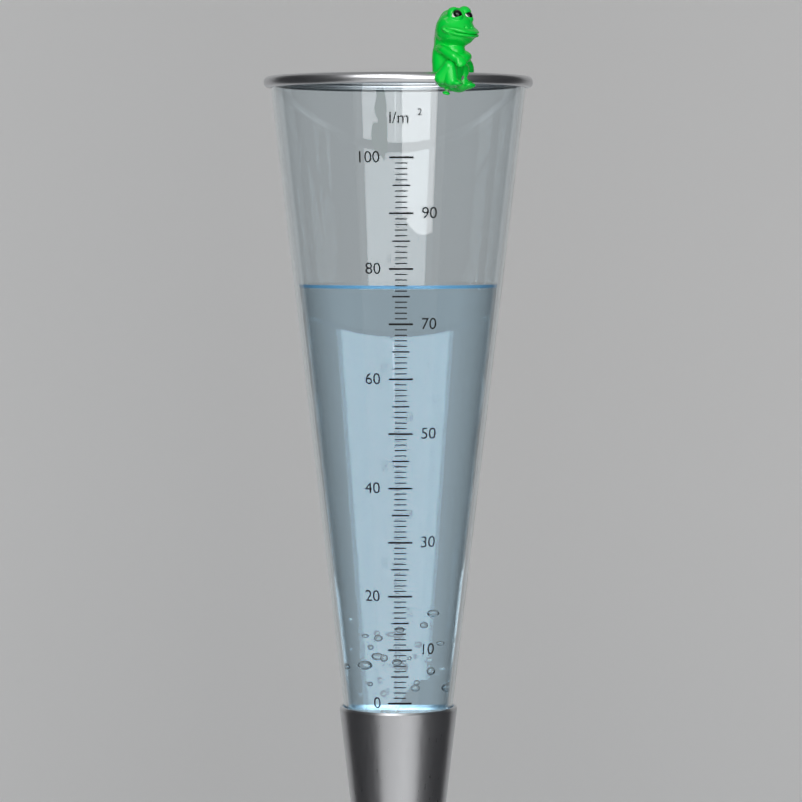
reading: 77 l/m²
